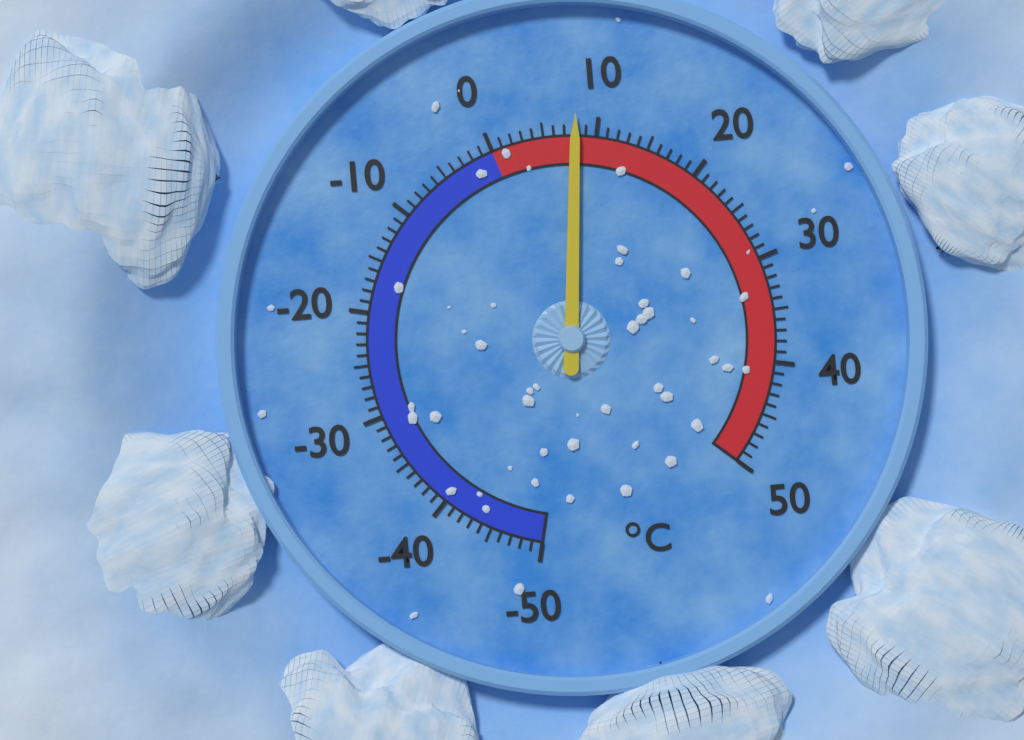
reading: 8 °C
